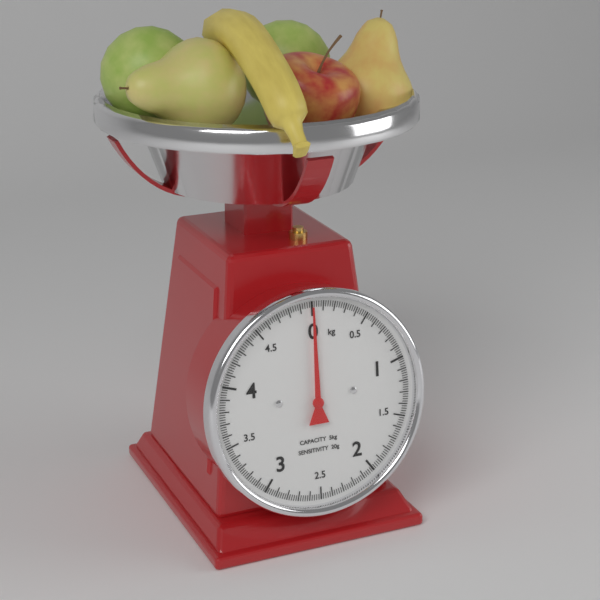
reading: 0.00 kg
